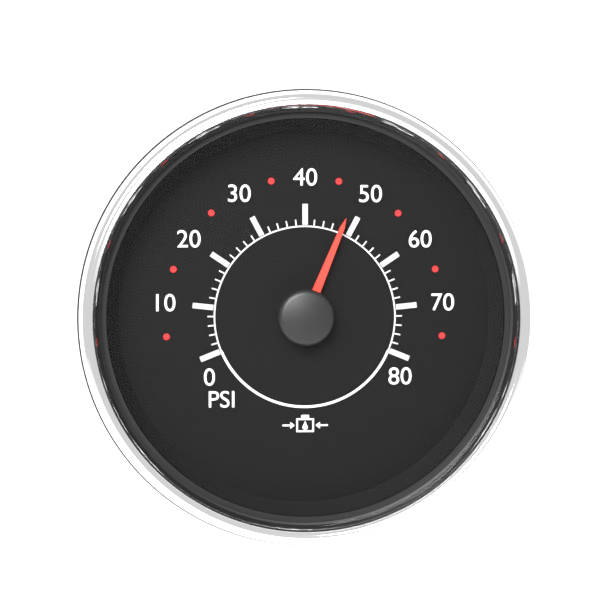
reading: 48 psi
